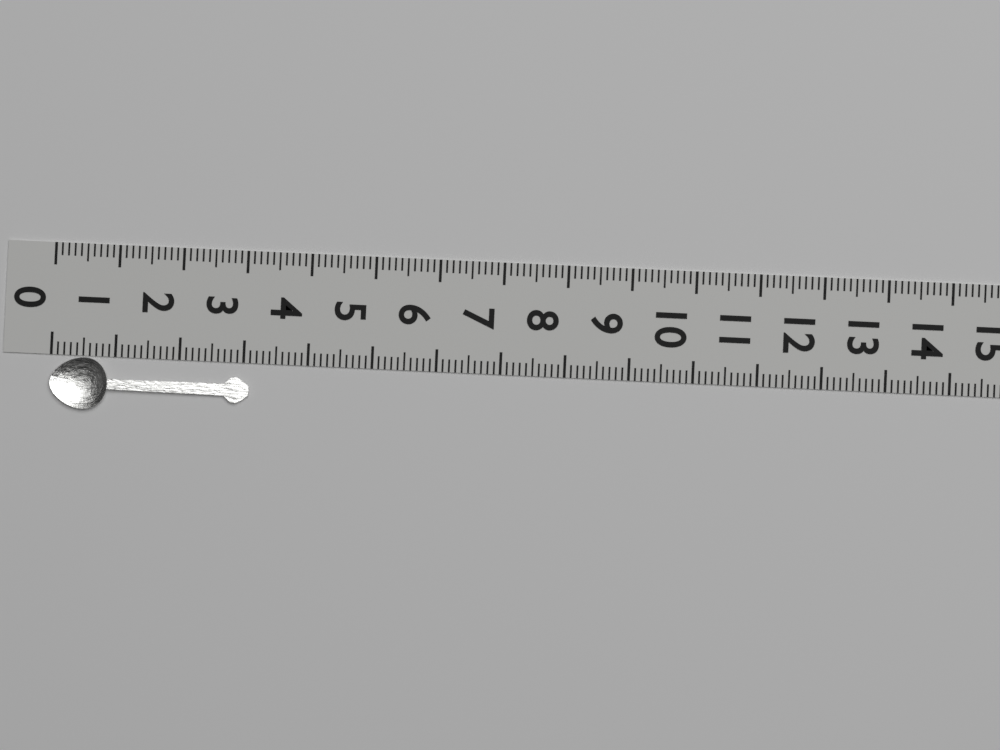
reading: 3.1 (no unit)
